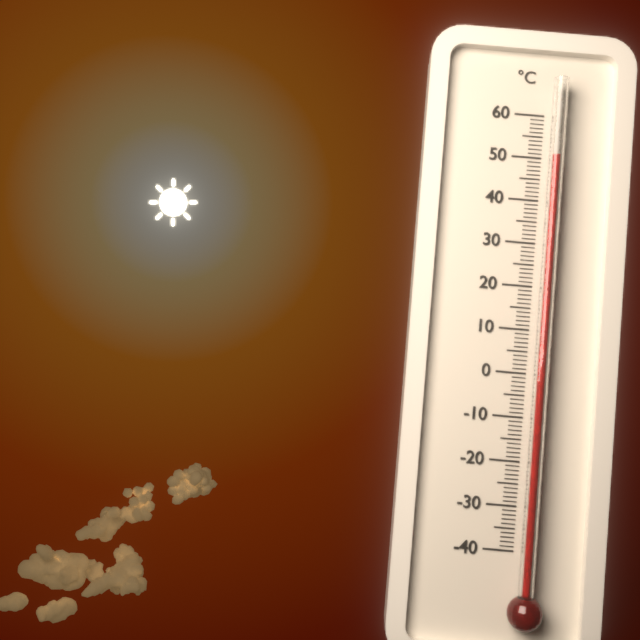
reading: 50 °C
